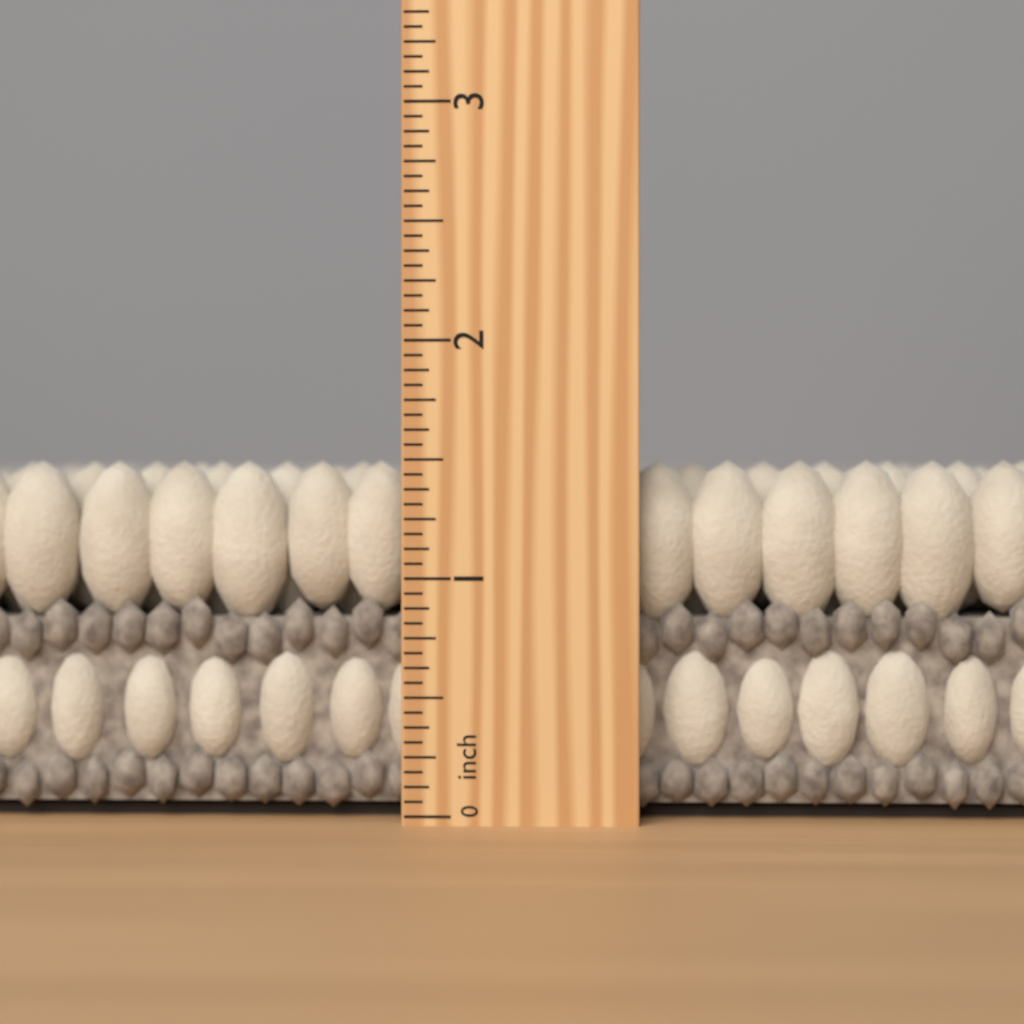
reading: 1.5000 inch
